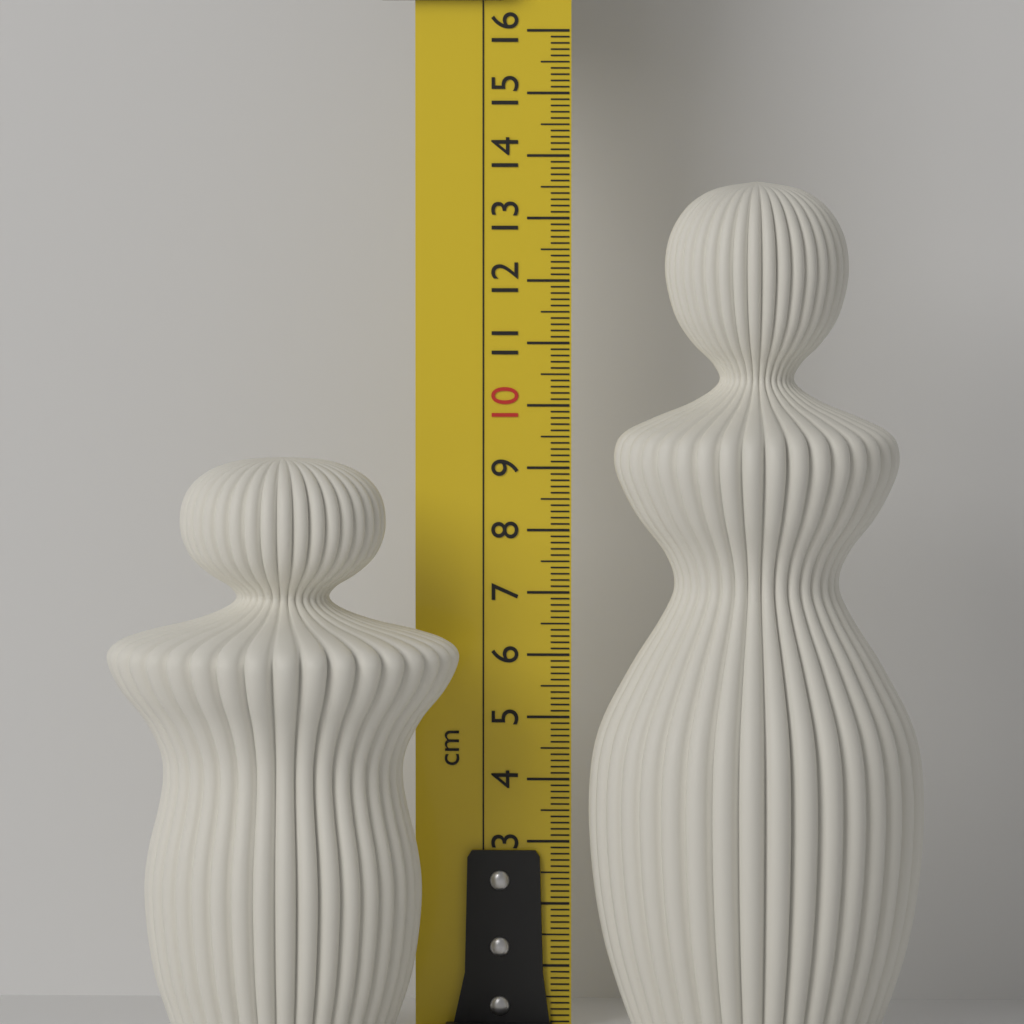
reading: 9.3 cm
